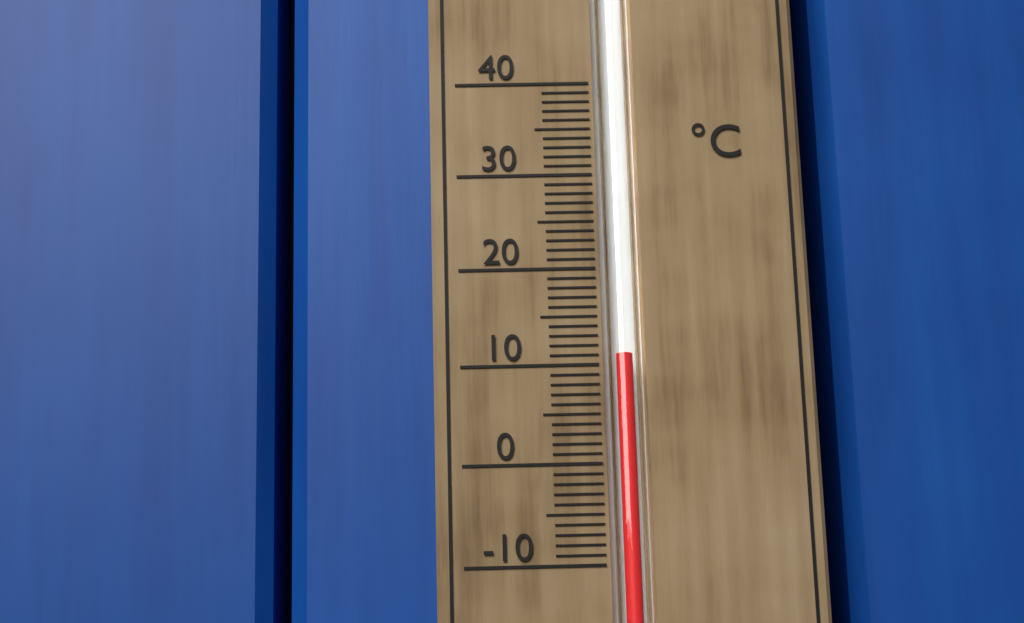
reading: 11 °C
